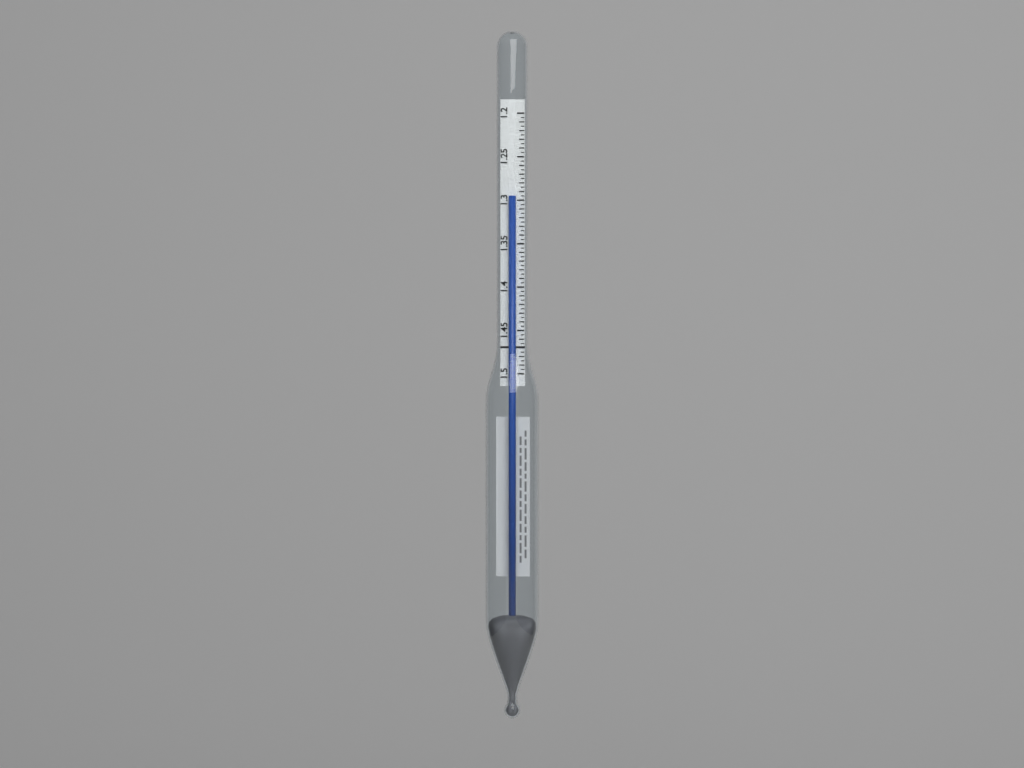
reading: 1.295 (no unit)
